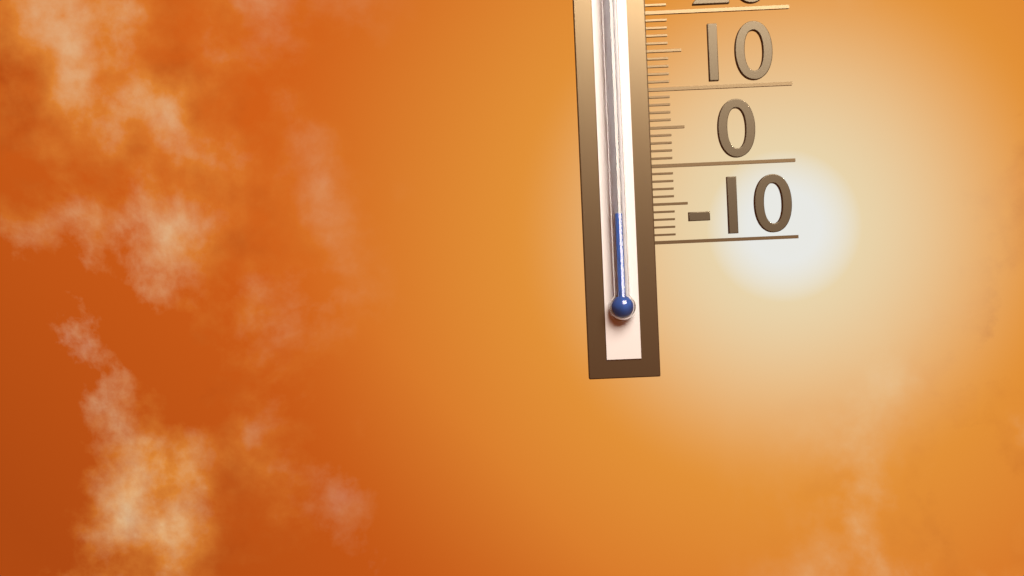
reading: -6 (no unit)
